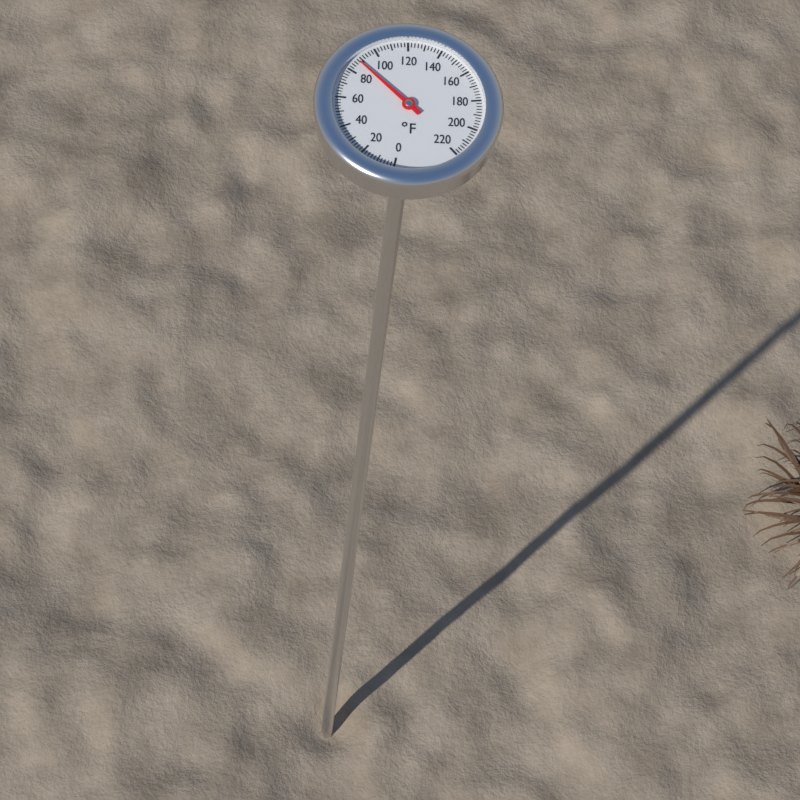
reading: 88 °F
